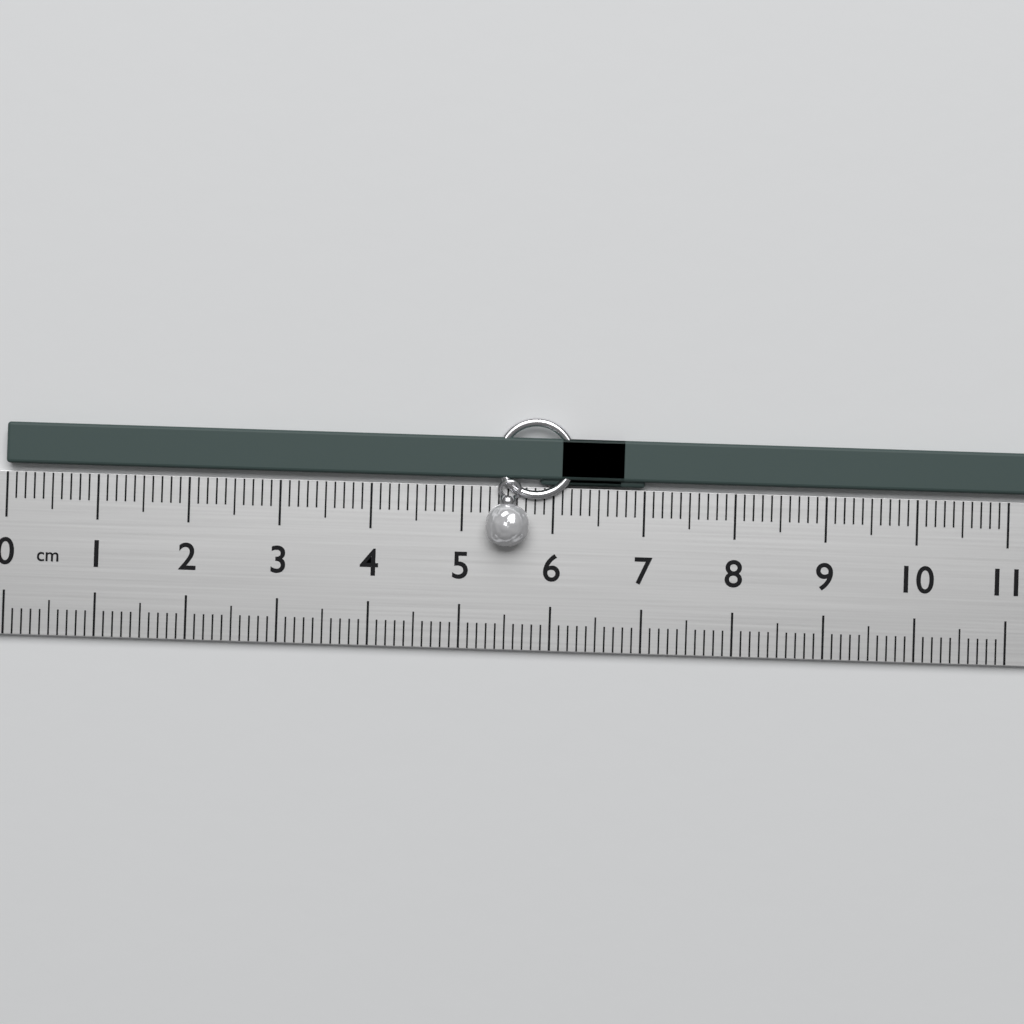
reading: 6.8 cm
